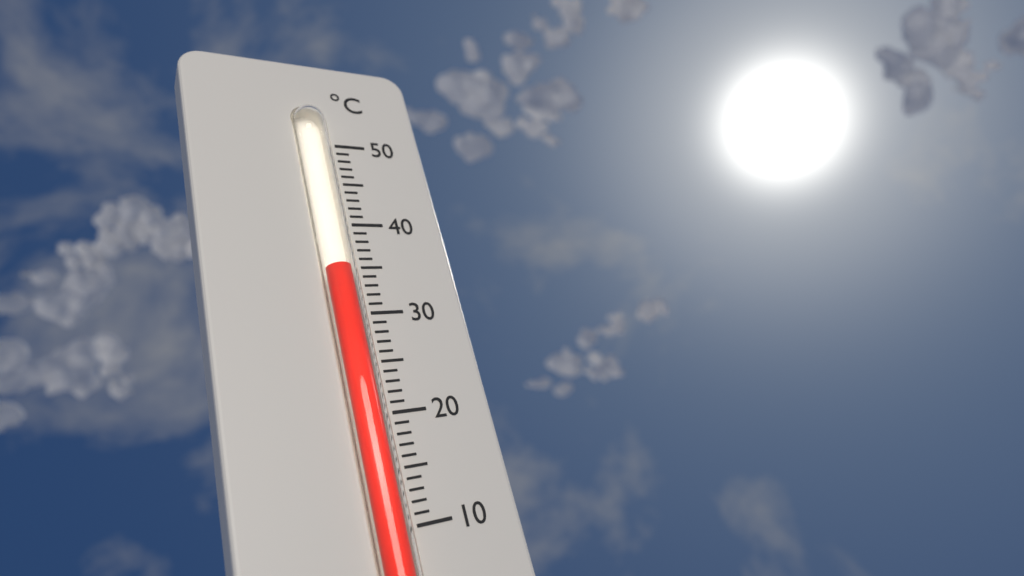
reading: 35 °C
